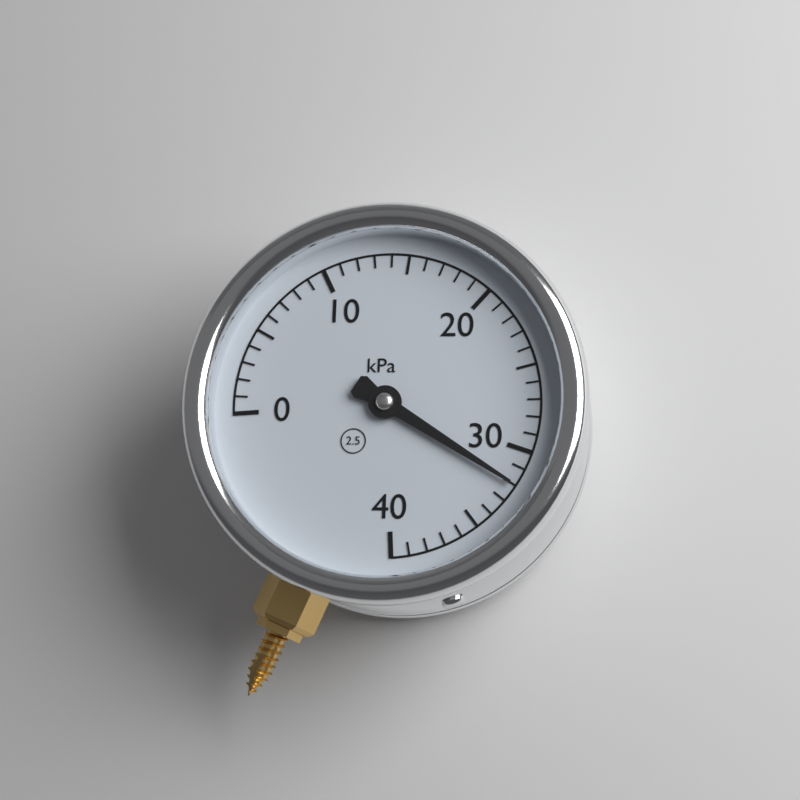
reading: 32 kPa
